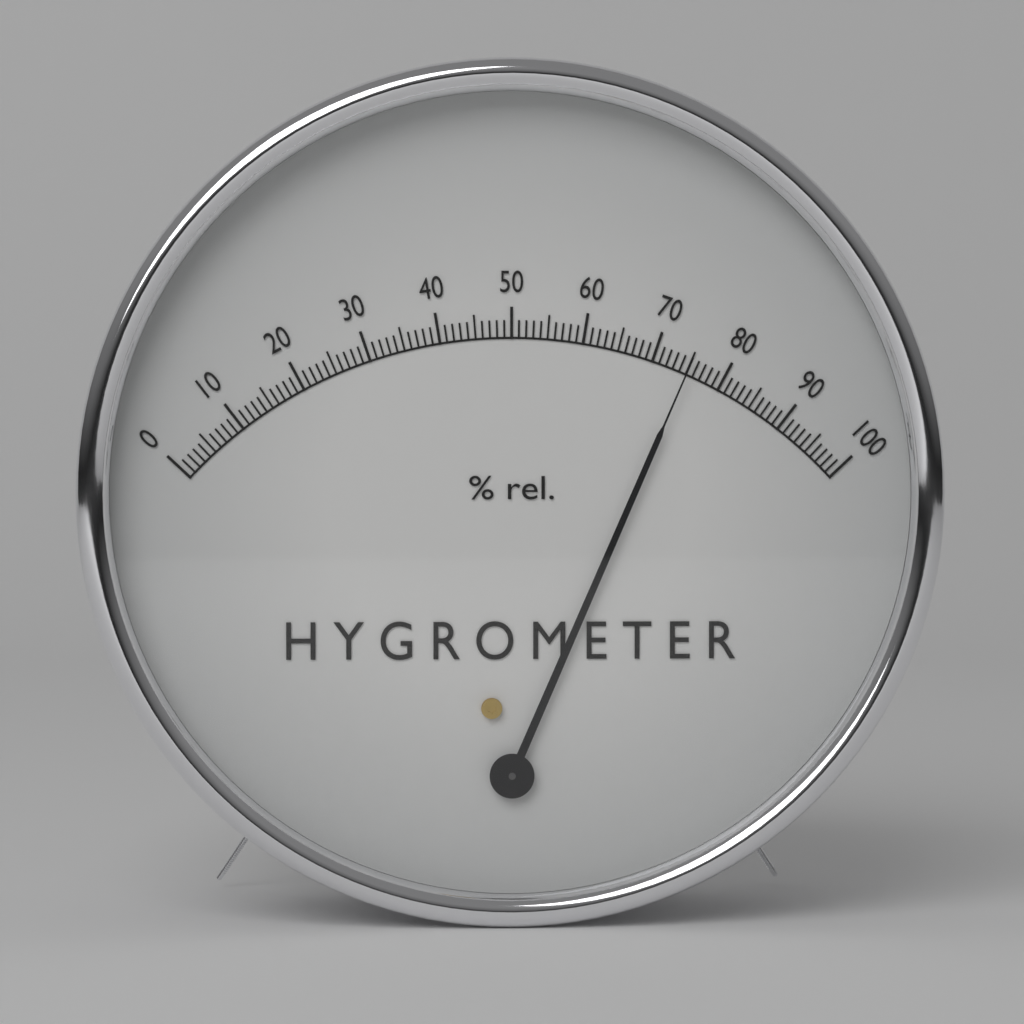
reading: 75 %
